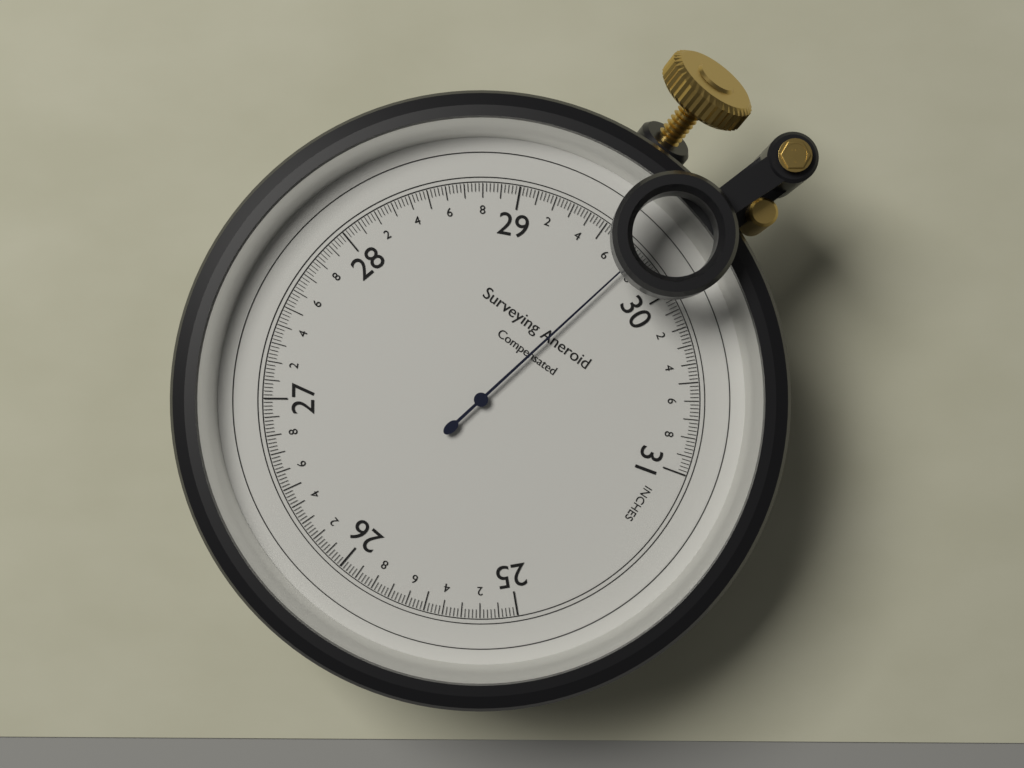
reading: 29.74 inches
